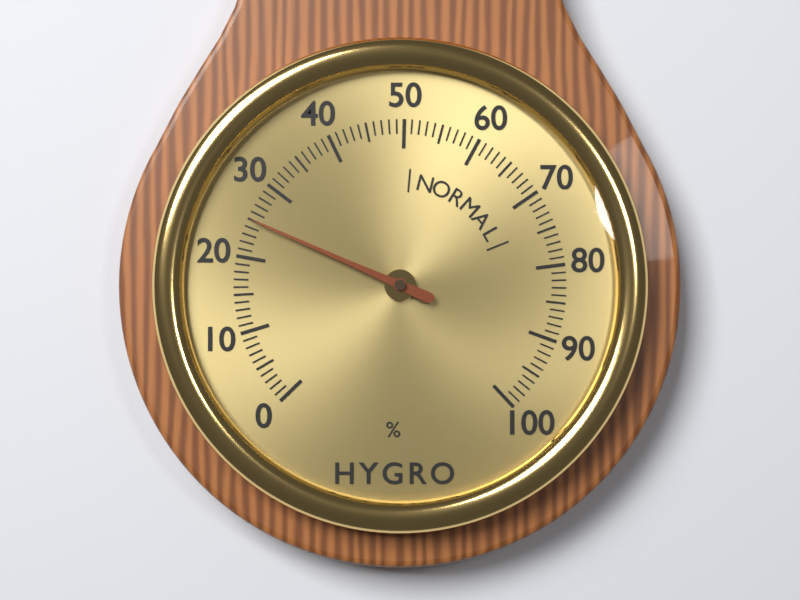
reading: 25 %
